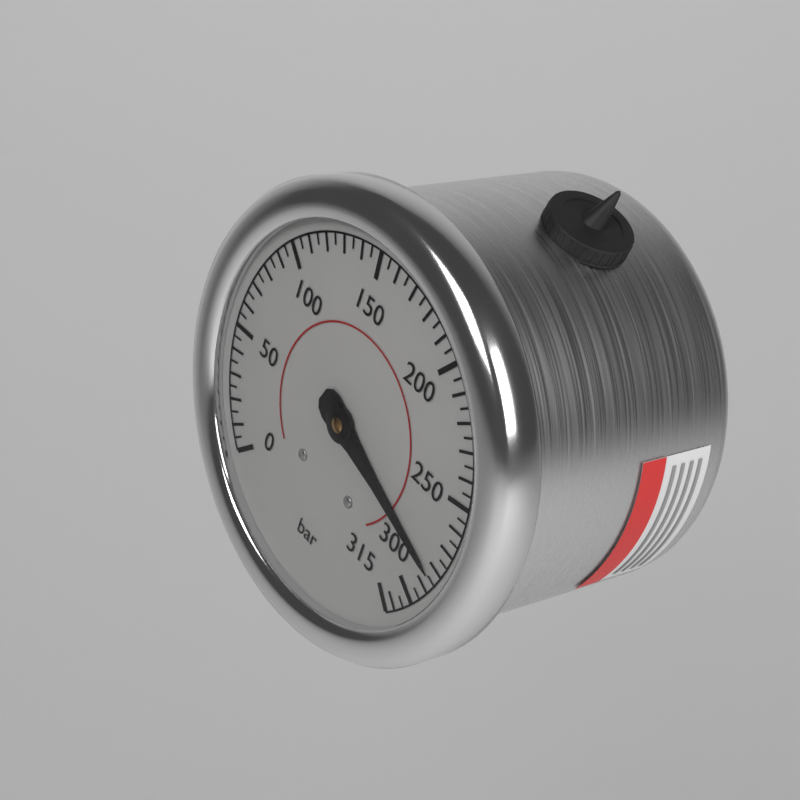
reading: 285 bar
